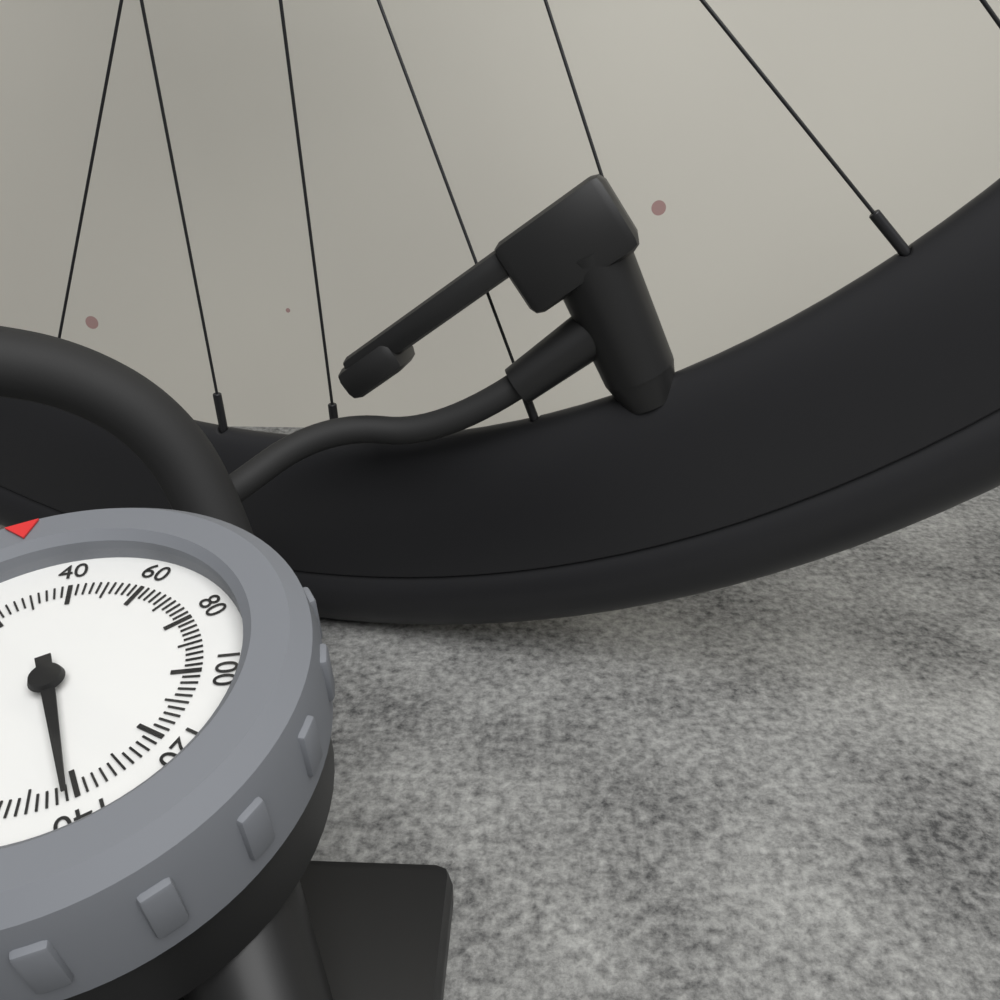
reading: 142 psi
